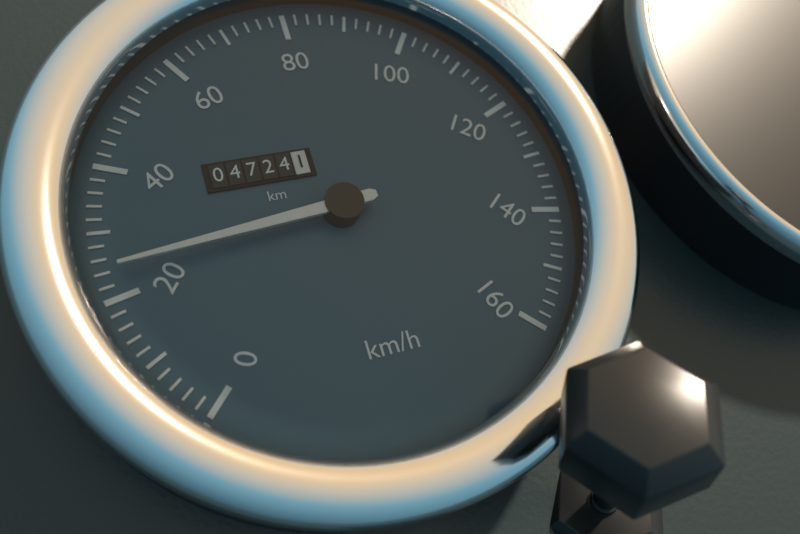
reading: 24 km/h
